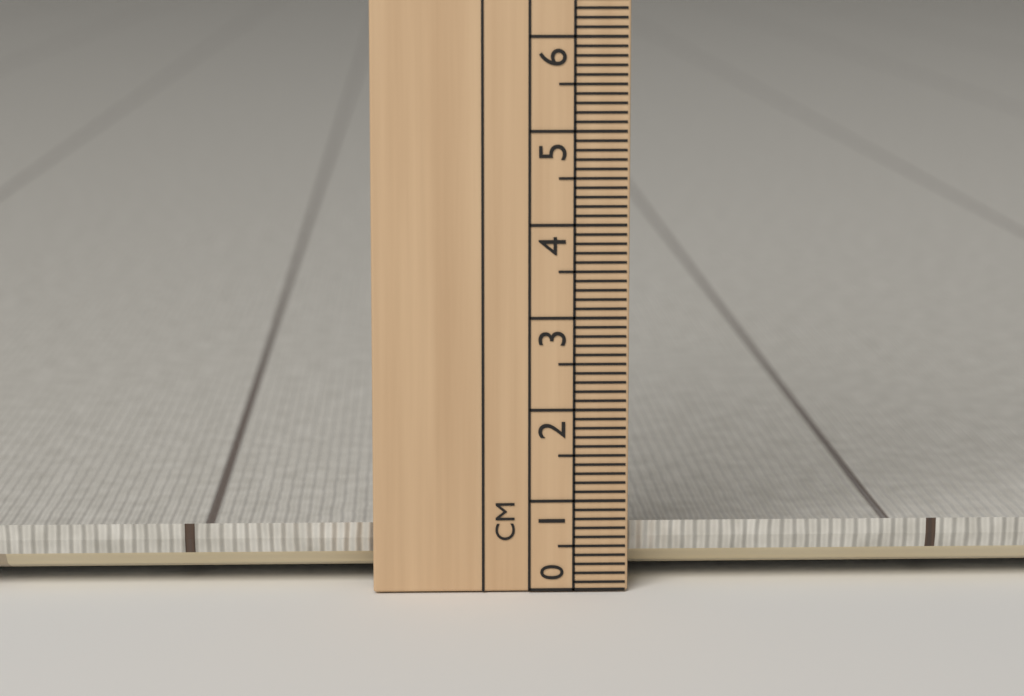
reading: 0.7 cm
